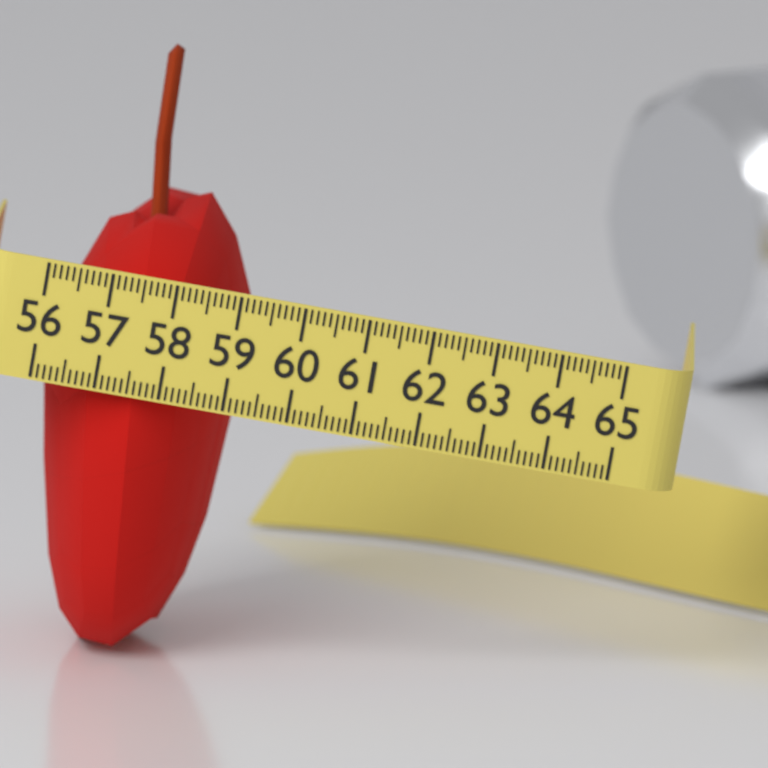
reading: 59.1 (no unit)
